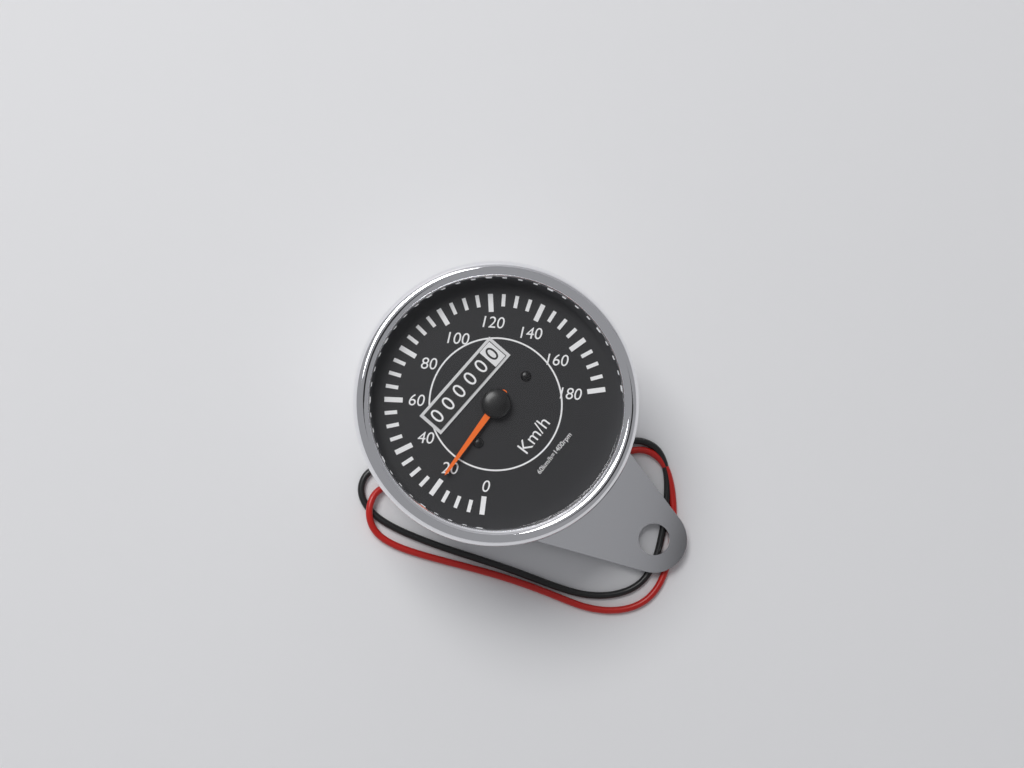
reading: 20 km/h
